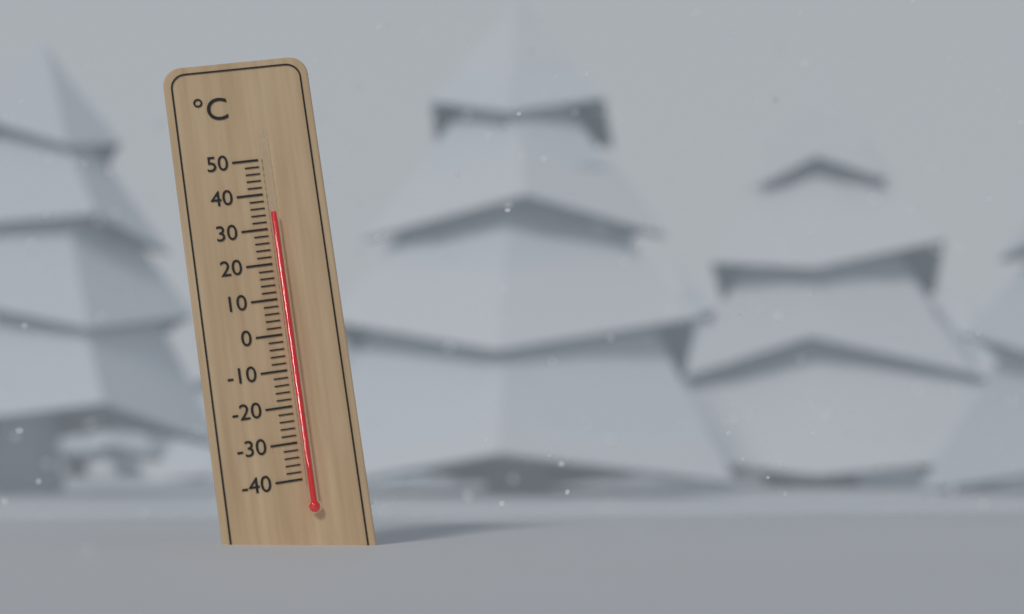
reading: 34 °C
